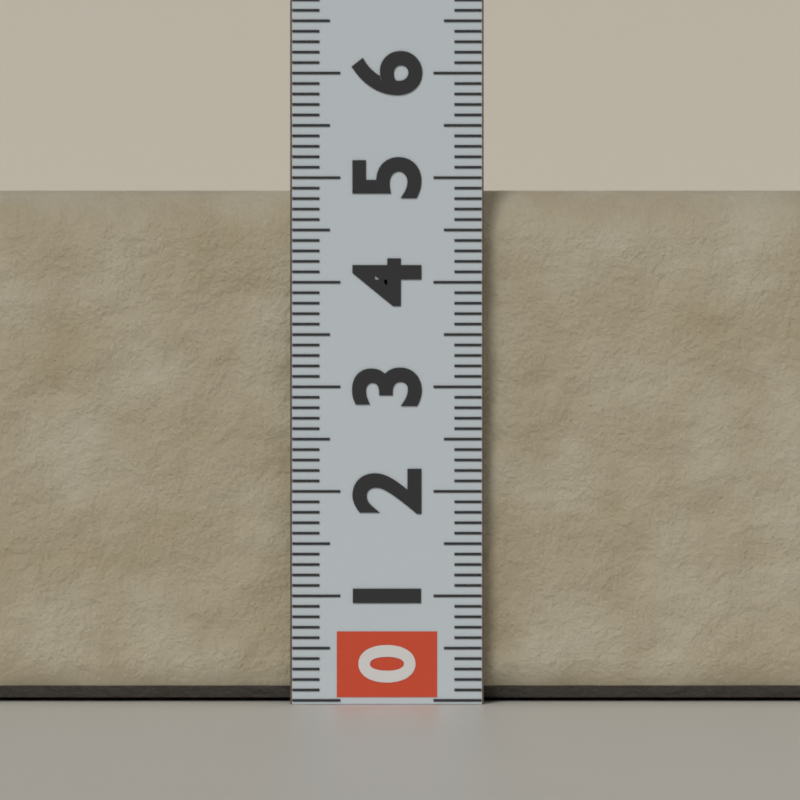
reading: 4.9 (no unit)
